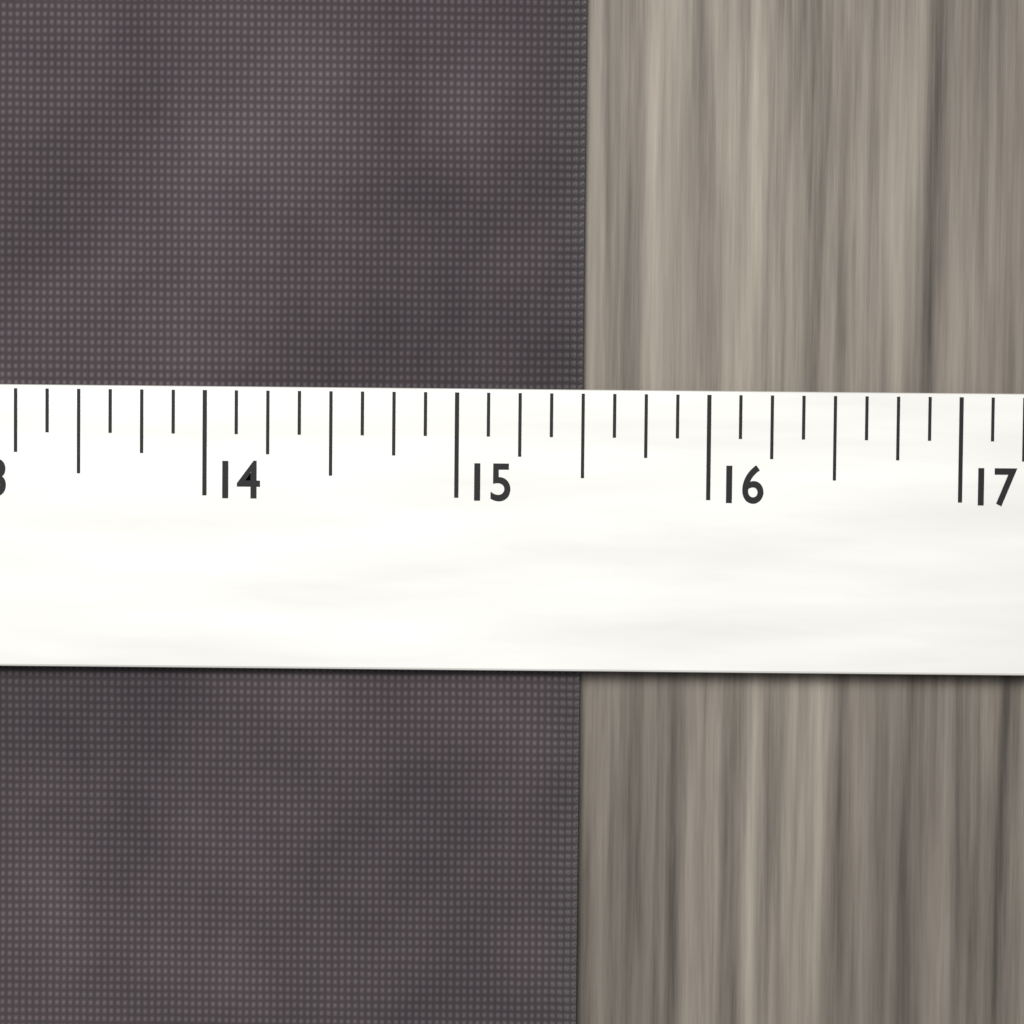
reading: 15.500 (no unit)
